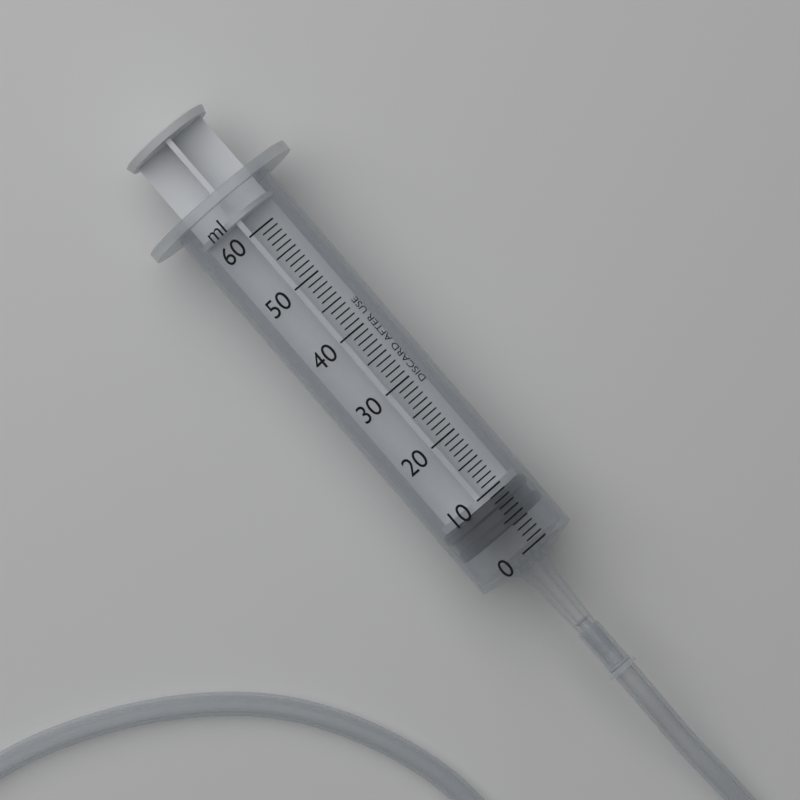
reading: 4 ml
